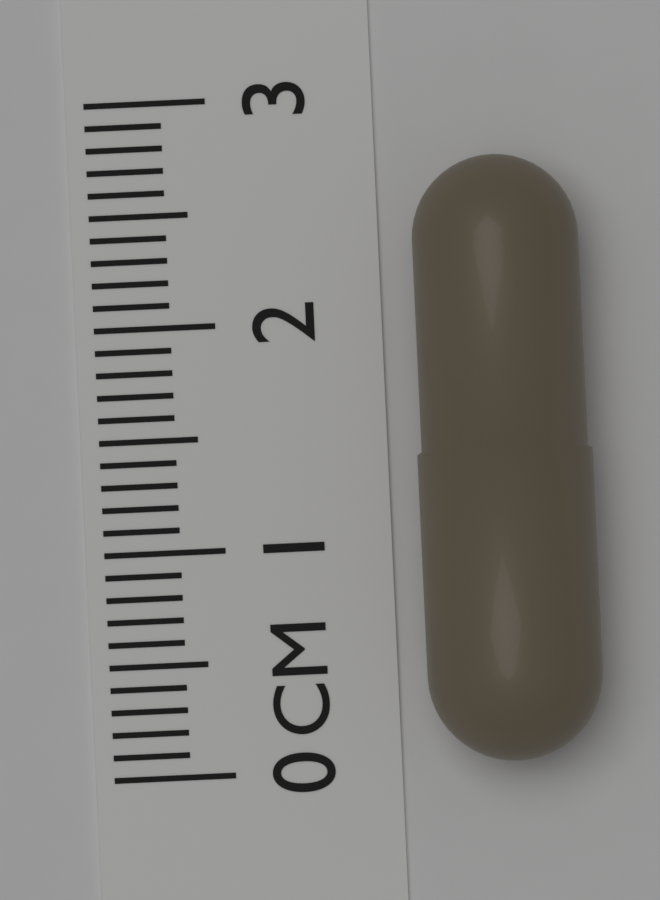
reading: 2.7 cm
